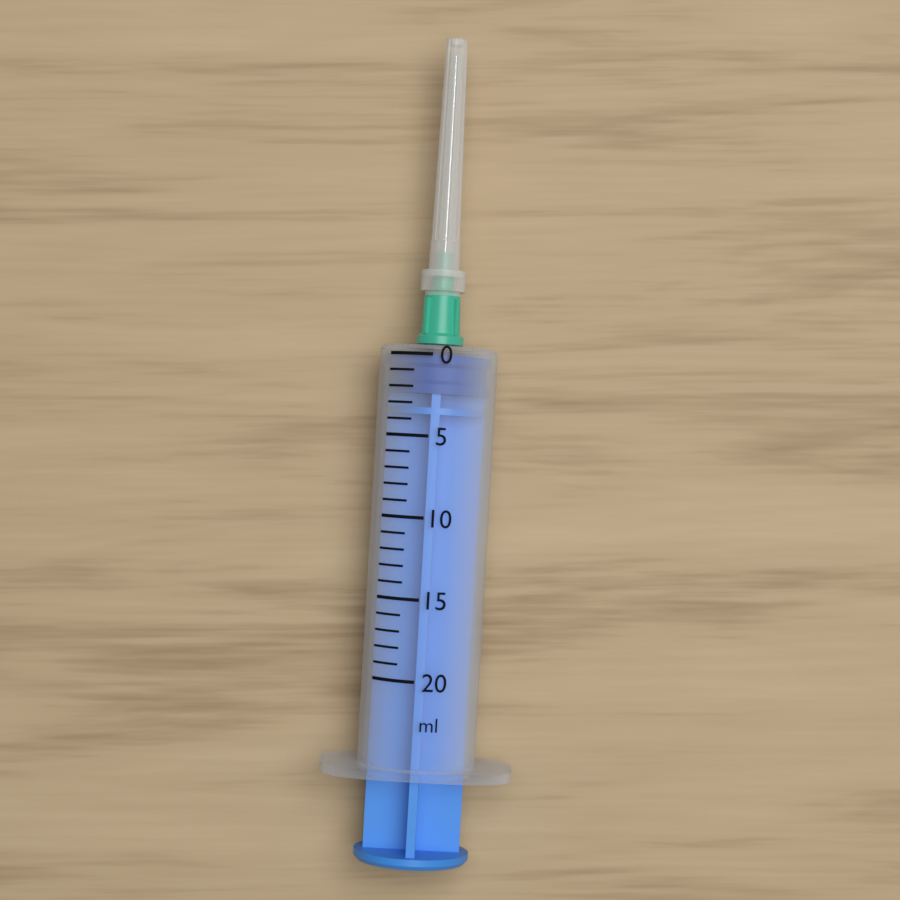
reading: 0 ml
